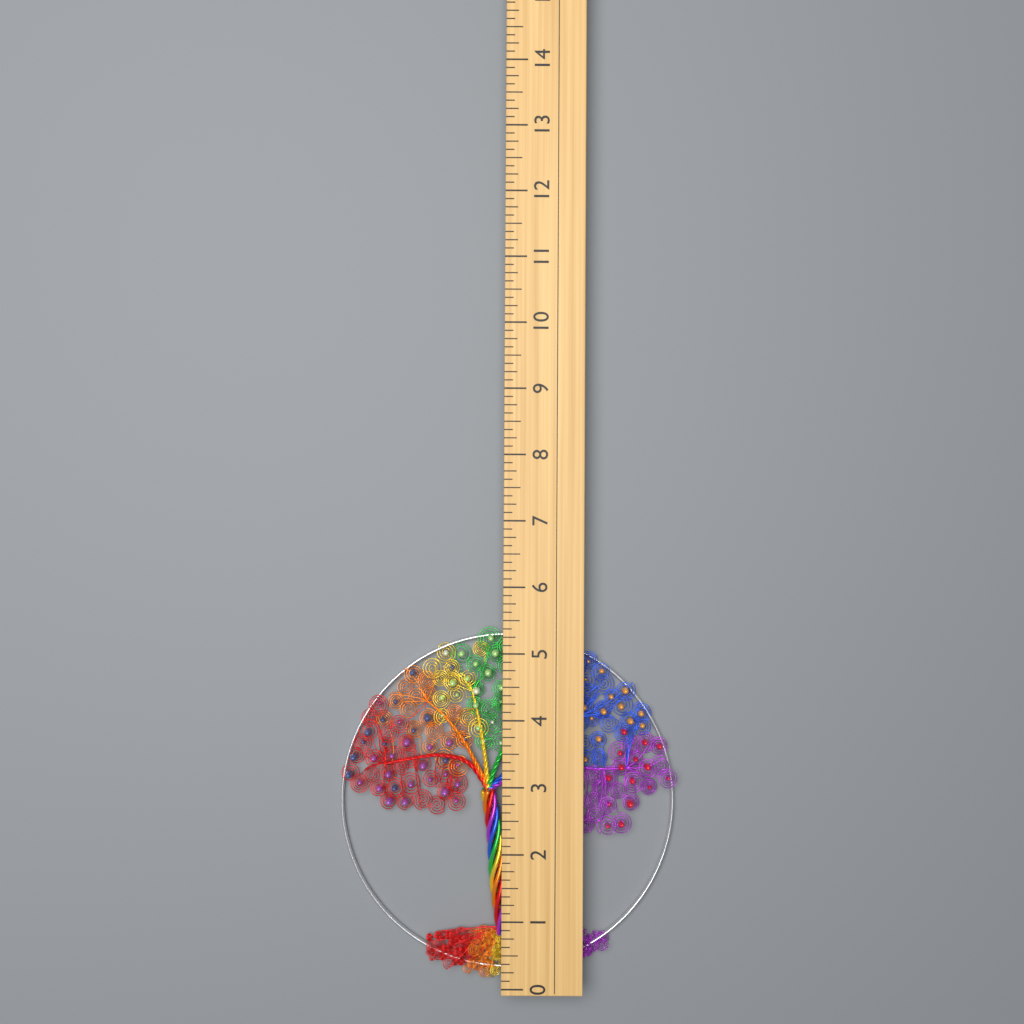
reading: 5.375 (no unit)
